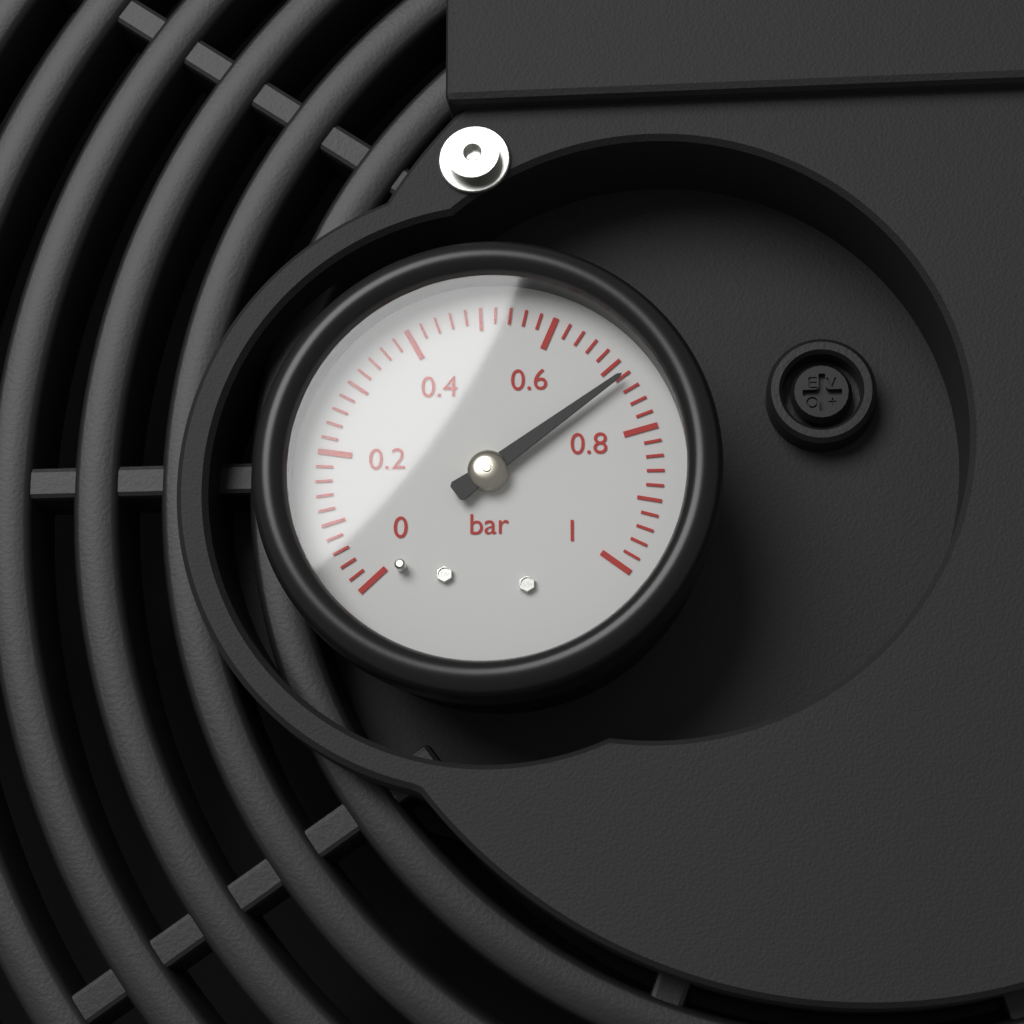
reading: 0.72 bar
